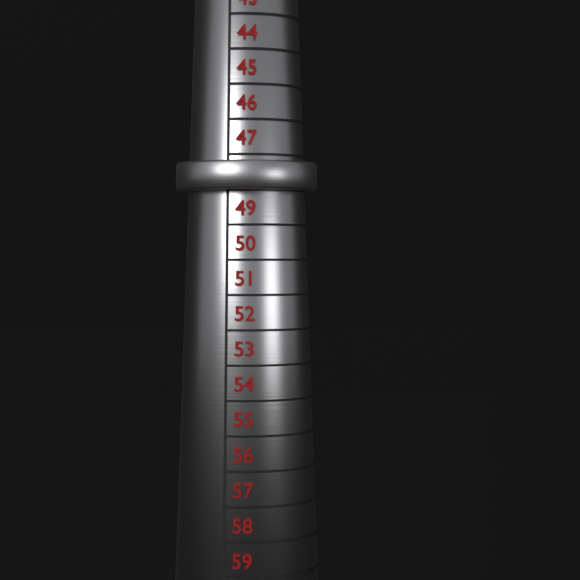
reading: 48 (no unit)
